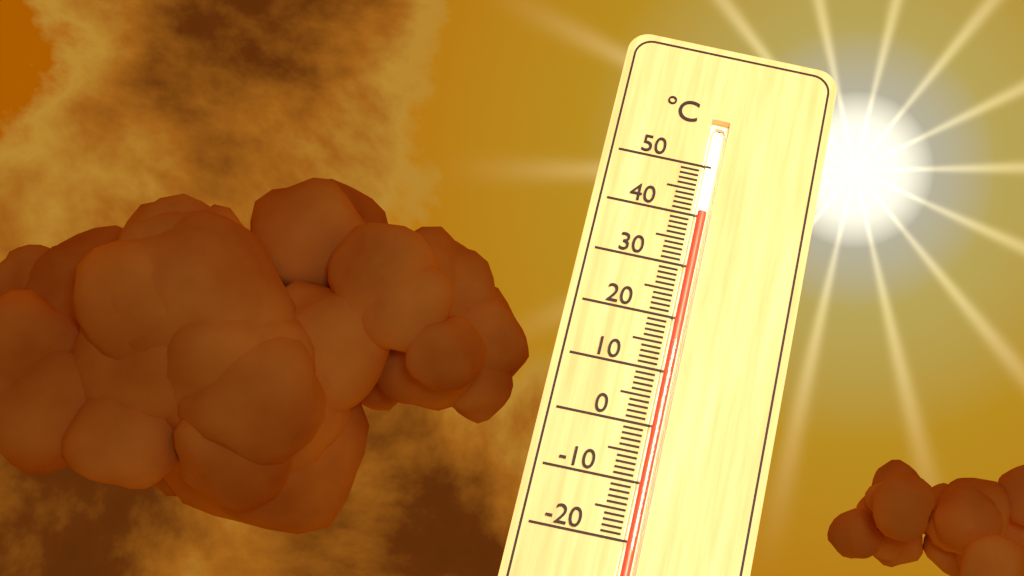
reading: 41 °C
